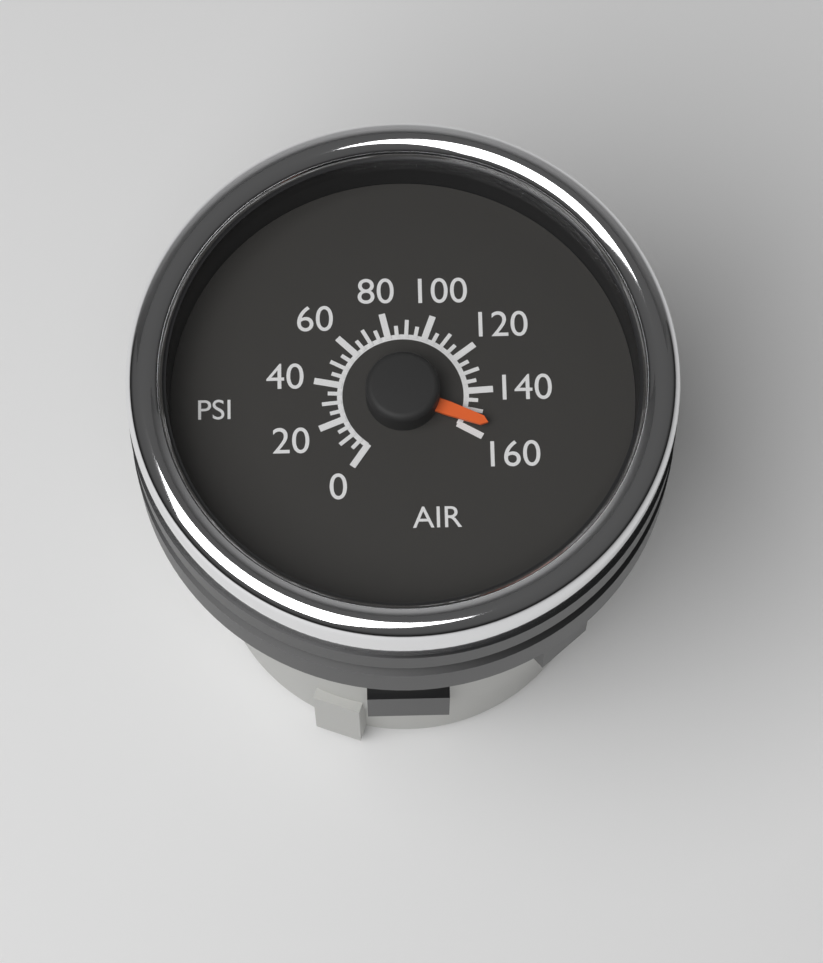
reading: 155 psi
